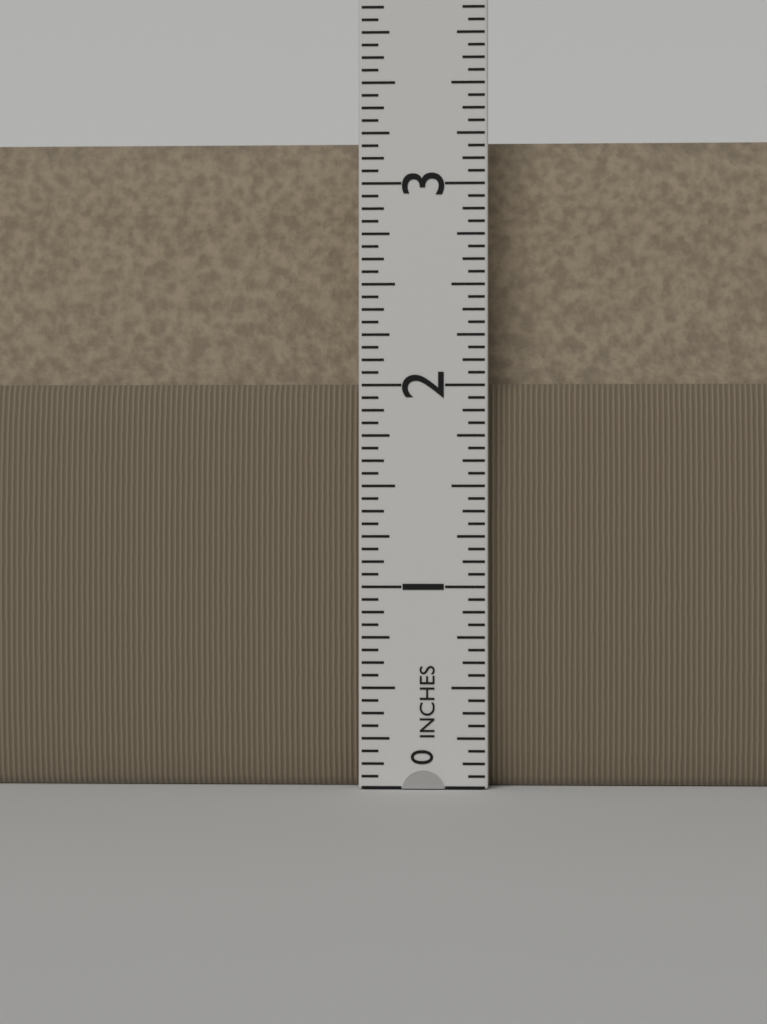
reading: 3.2500 in
